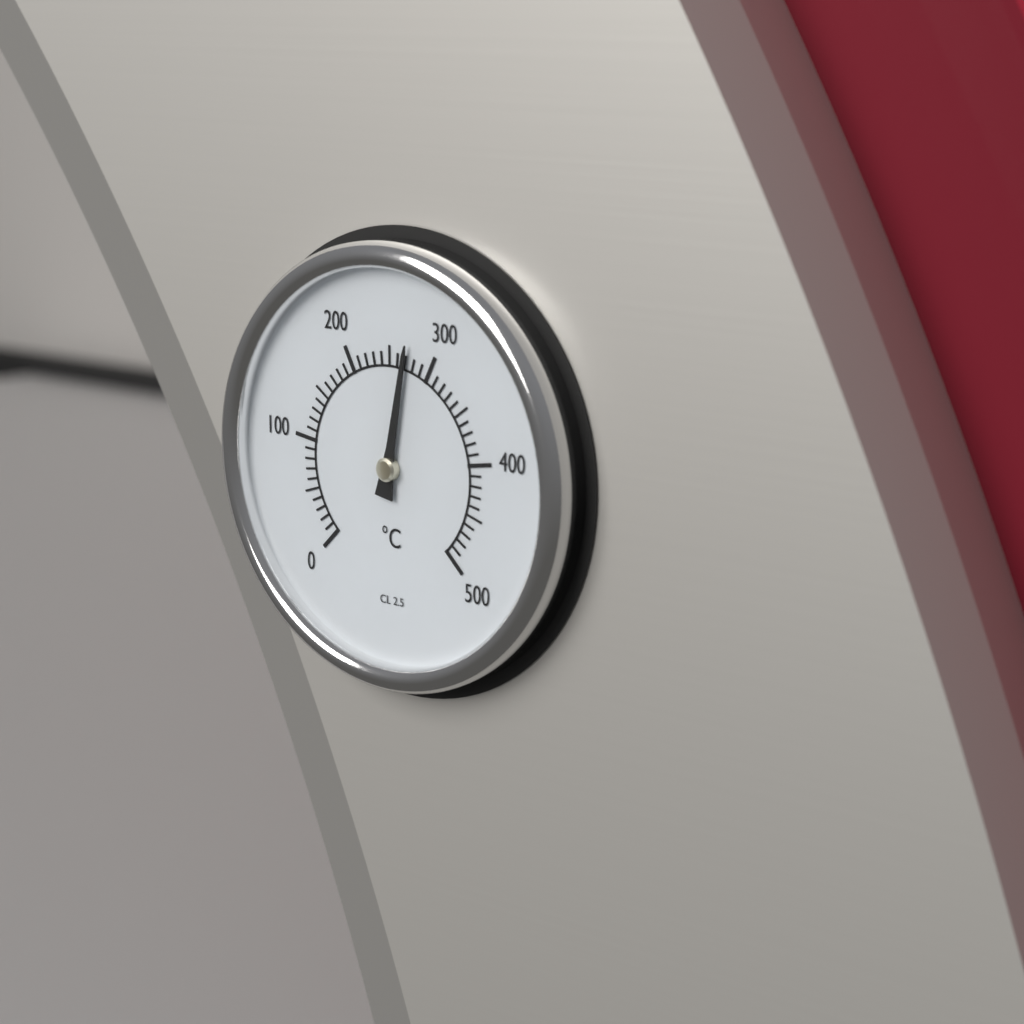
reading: 270 °C
